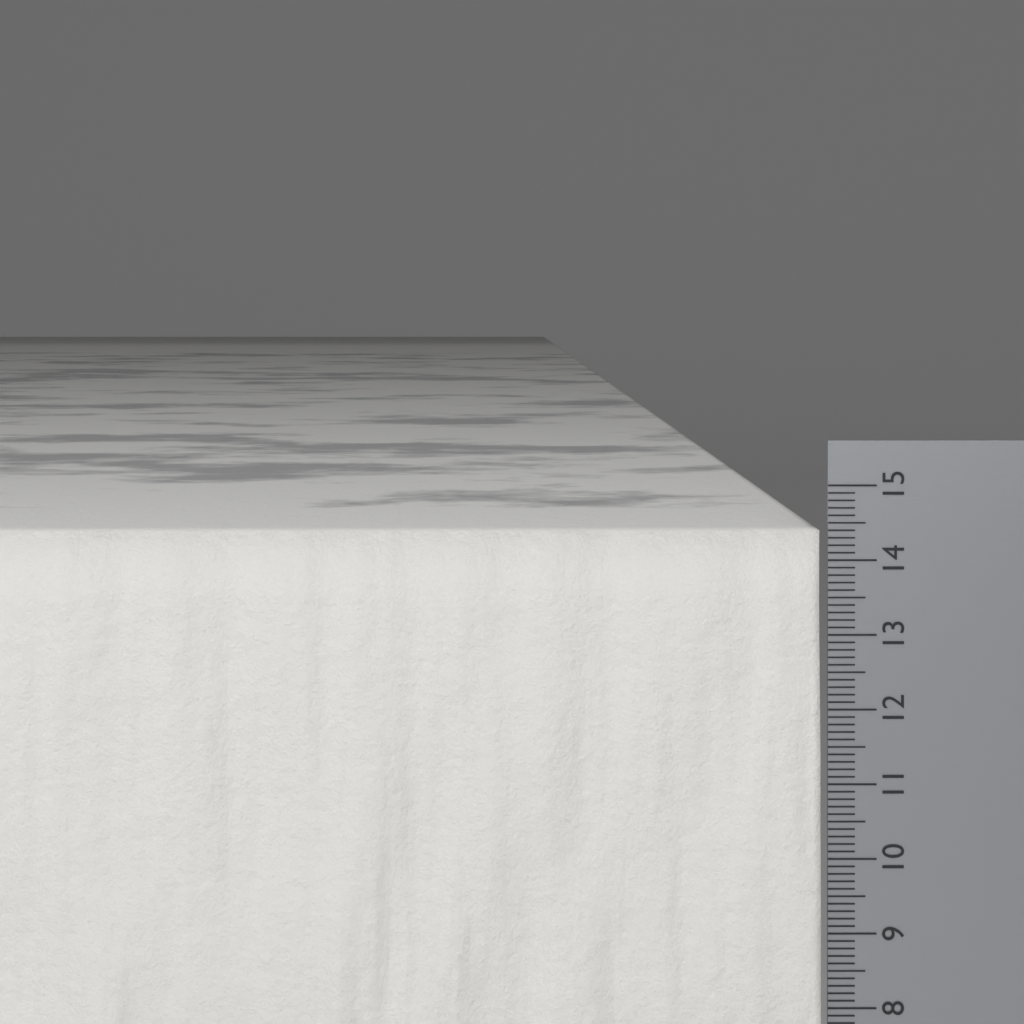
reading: 14.4 cm
